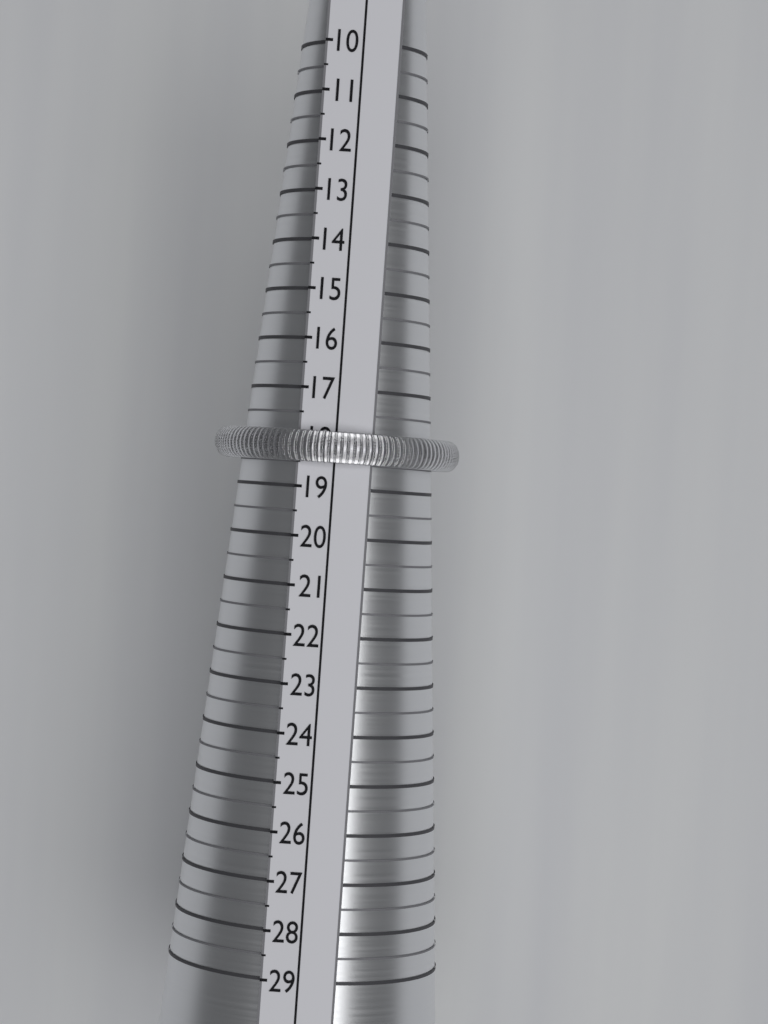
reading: 18.5 (no unit)
